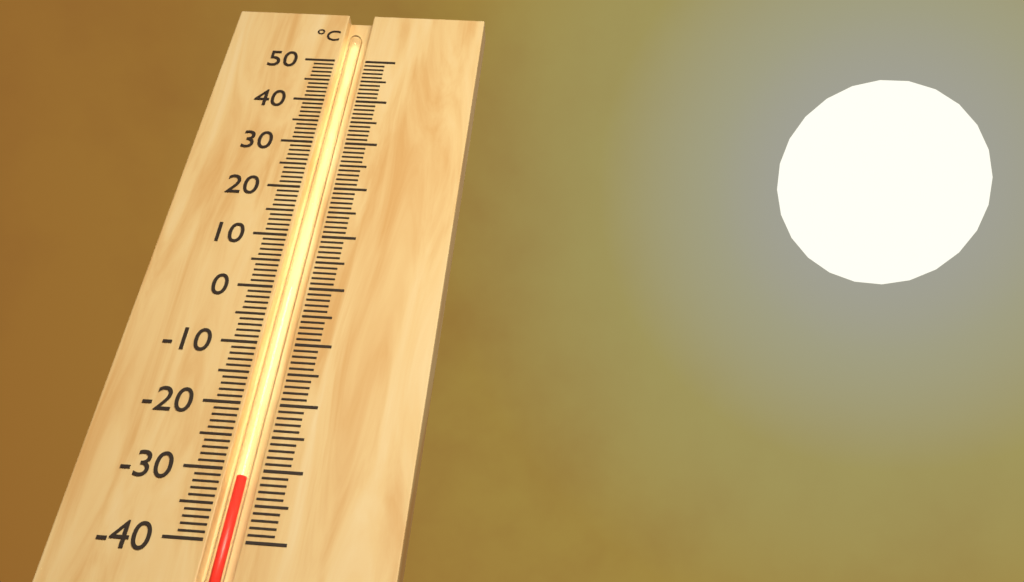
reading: -31 °C
